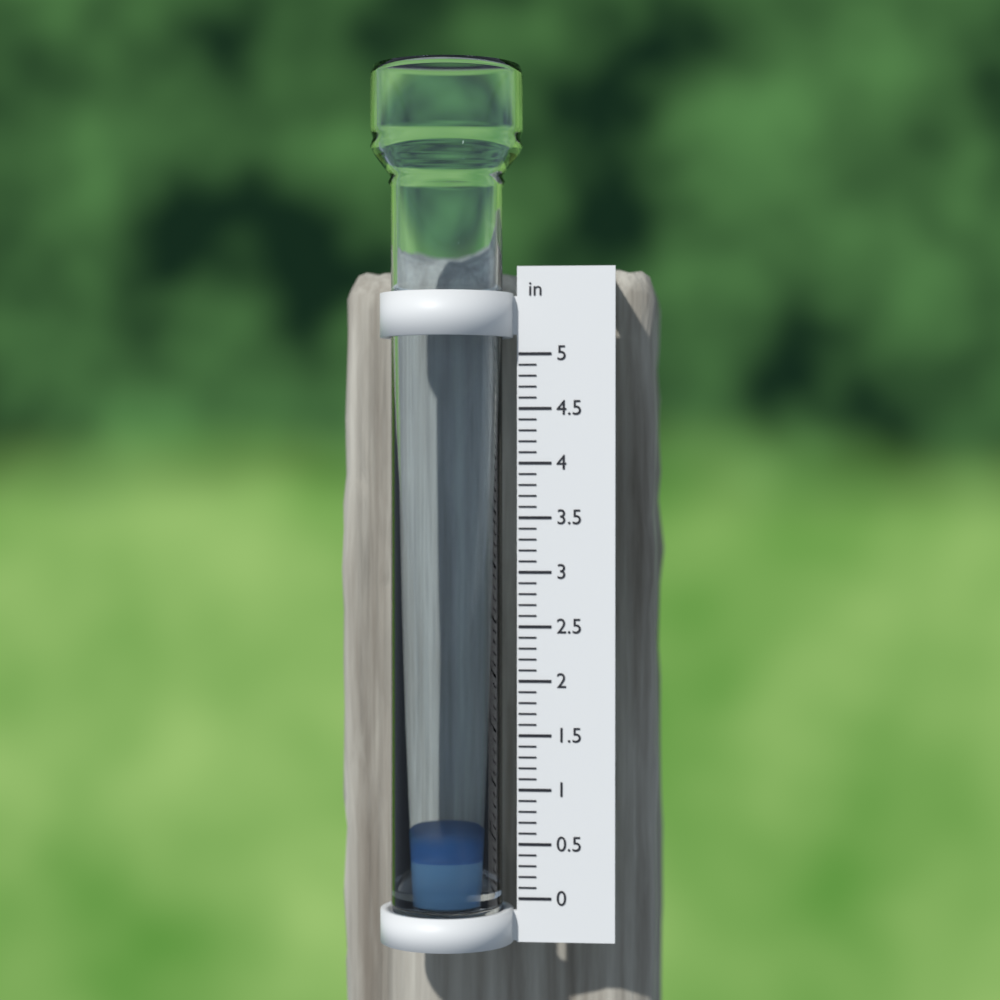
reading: 0.4 in
